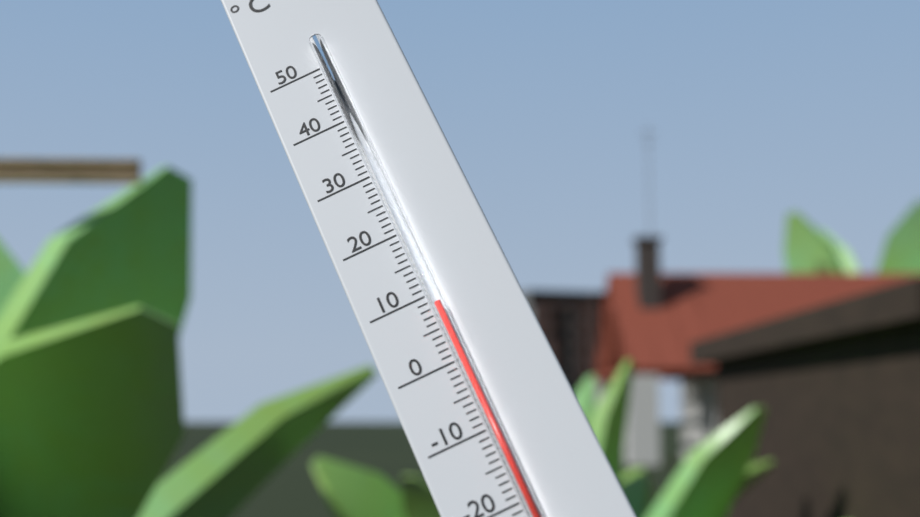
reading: 8 °C
